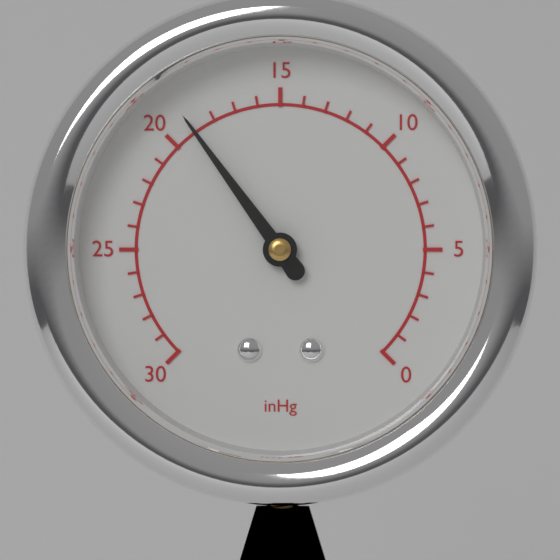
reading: 19 inHg
